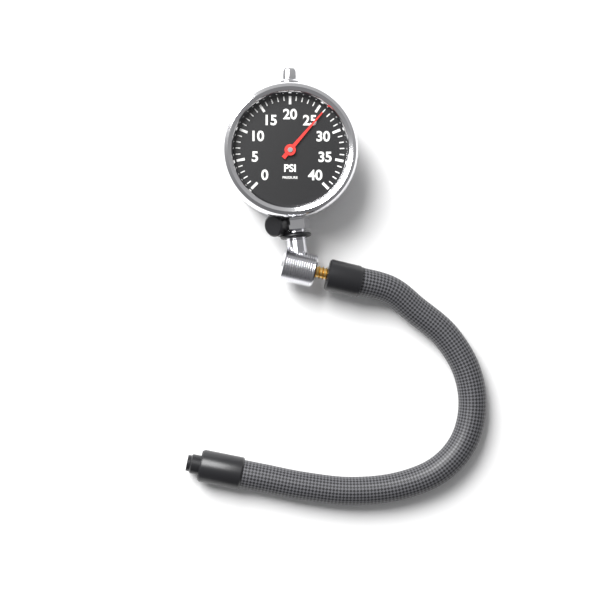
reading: 26 psi
